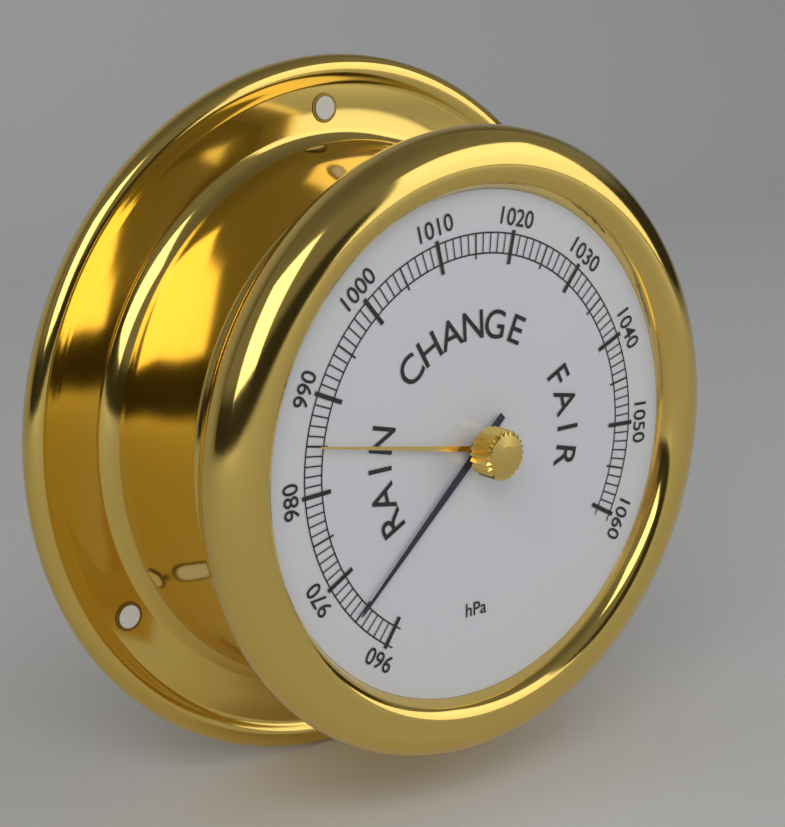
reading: 965 hPa
